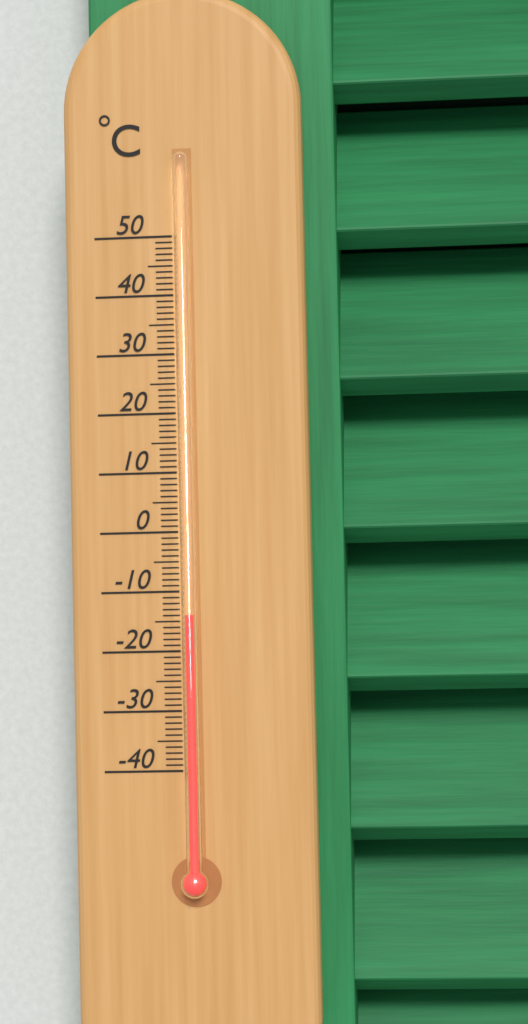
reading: -14 °C
